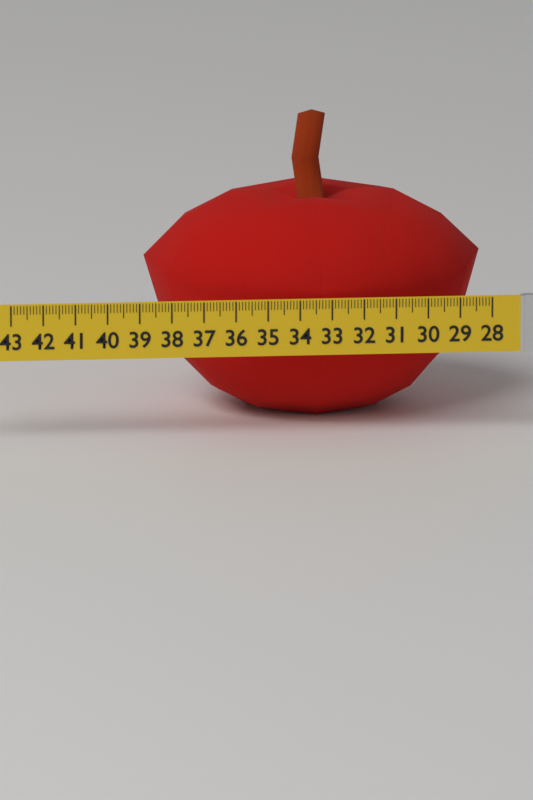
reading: 38.6 (no unit)
